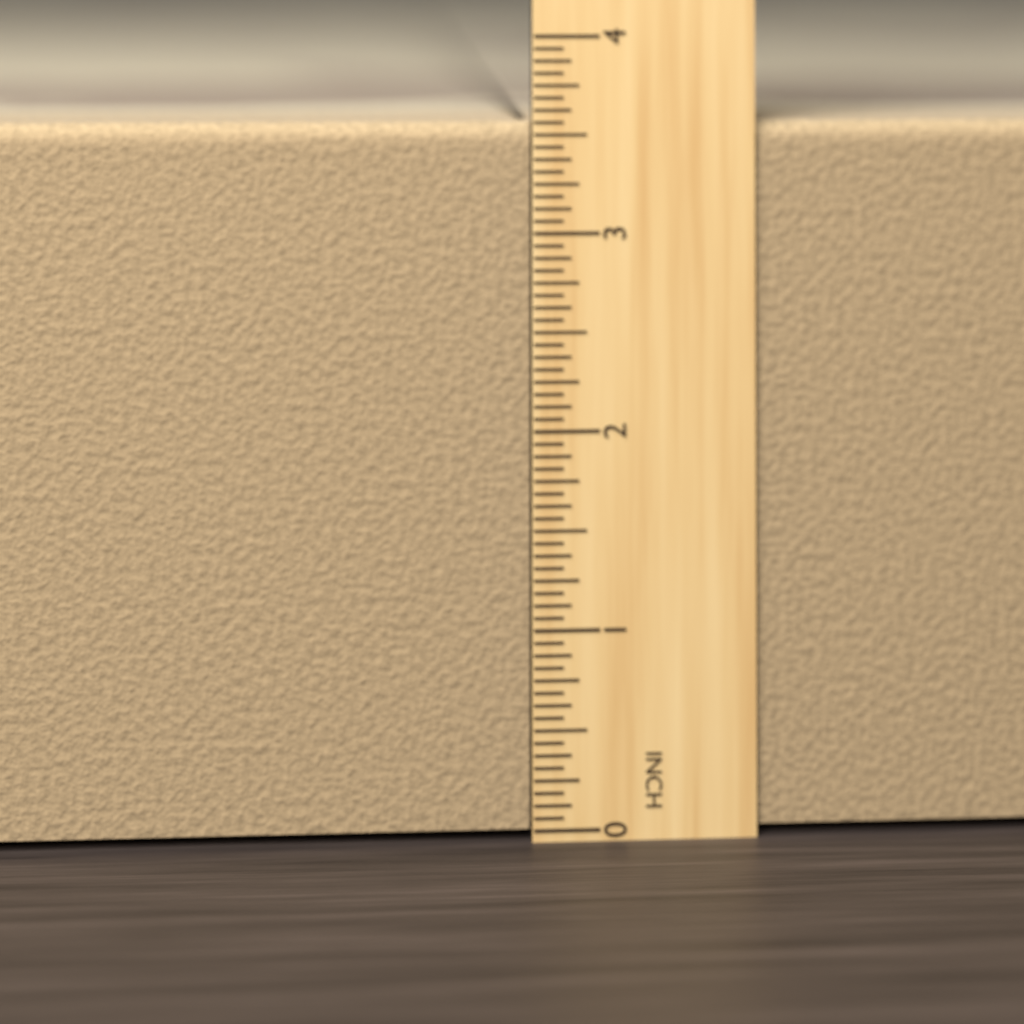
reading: 3.5625 in
